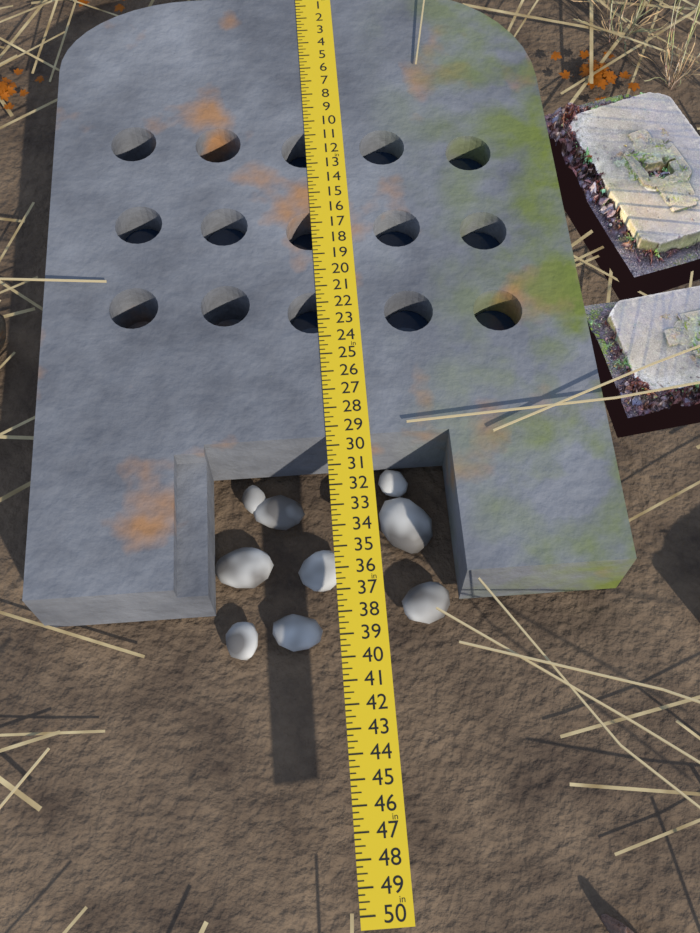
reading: 36.50 in
